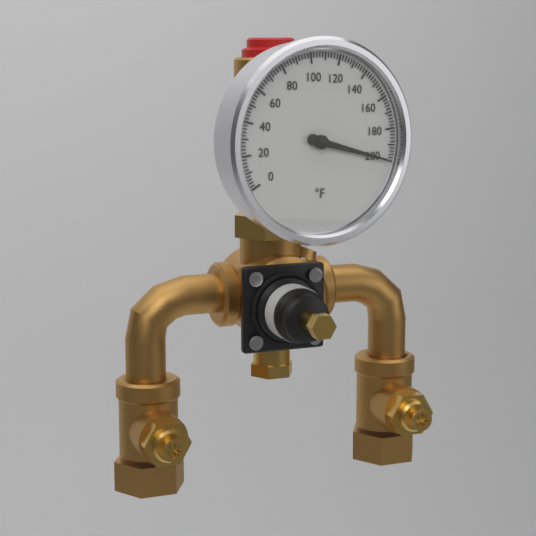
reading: 200 °F
